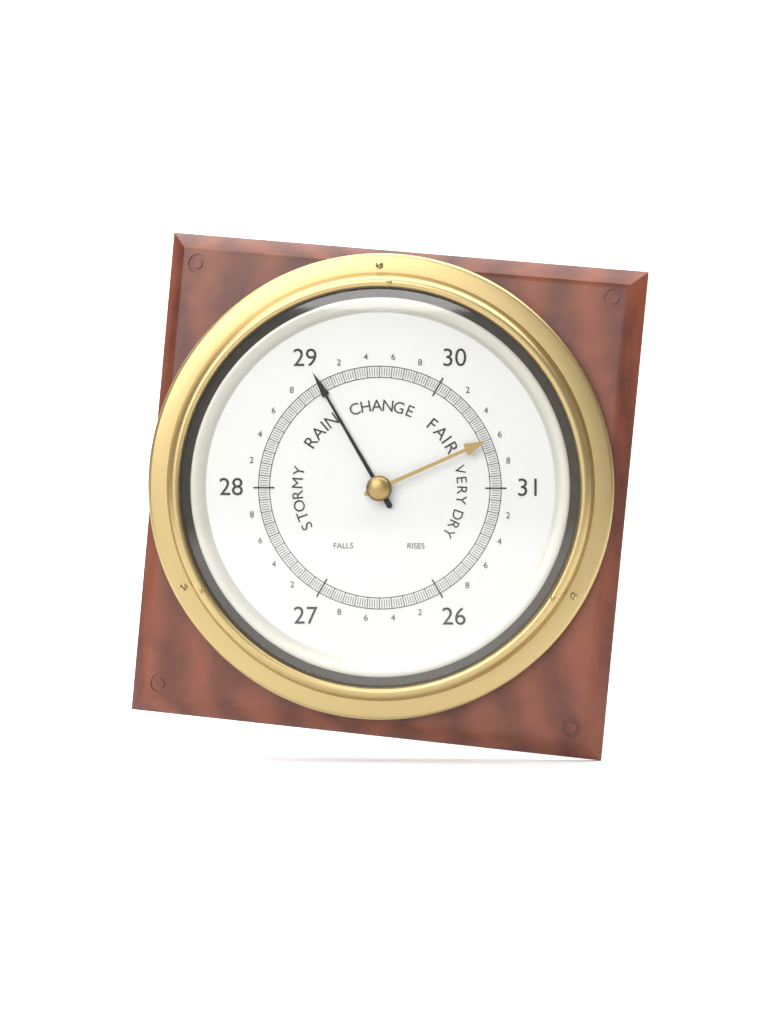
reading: 29.00 (no unit)
